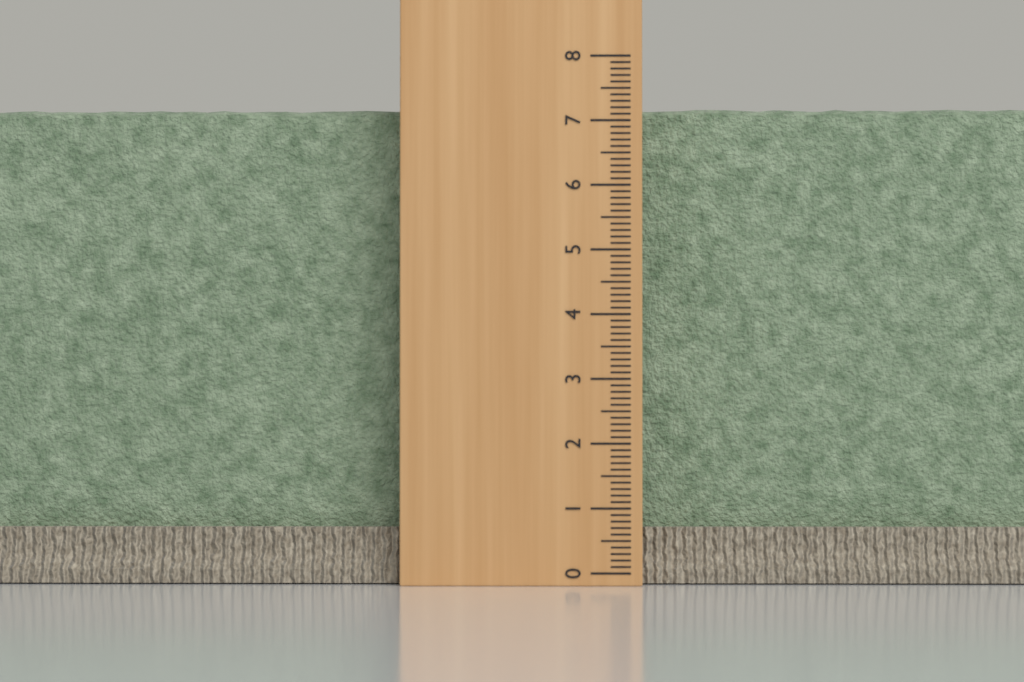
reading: 7.3 (no unit)
